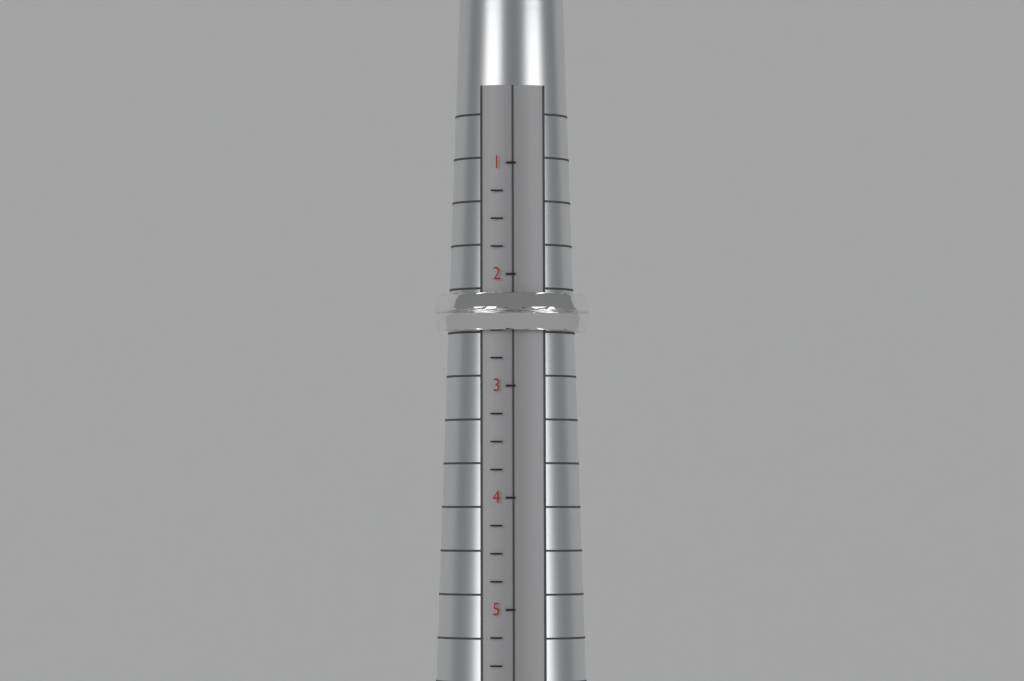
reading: 2.50 (no unit)
